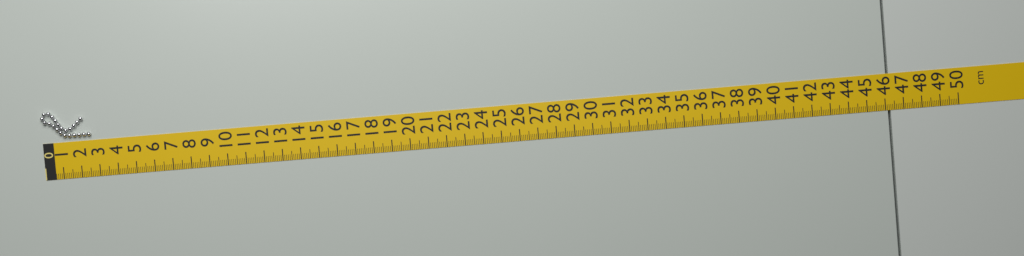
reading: 2.7 cm
